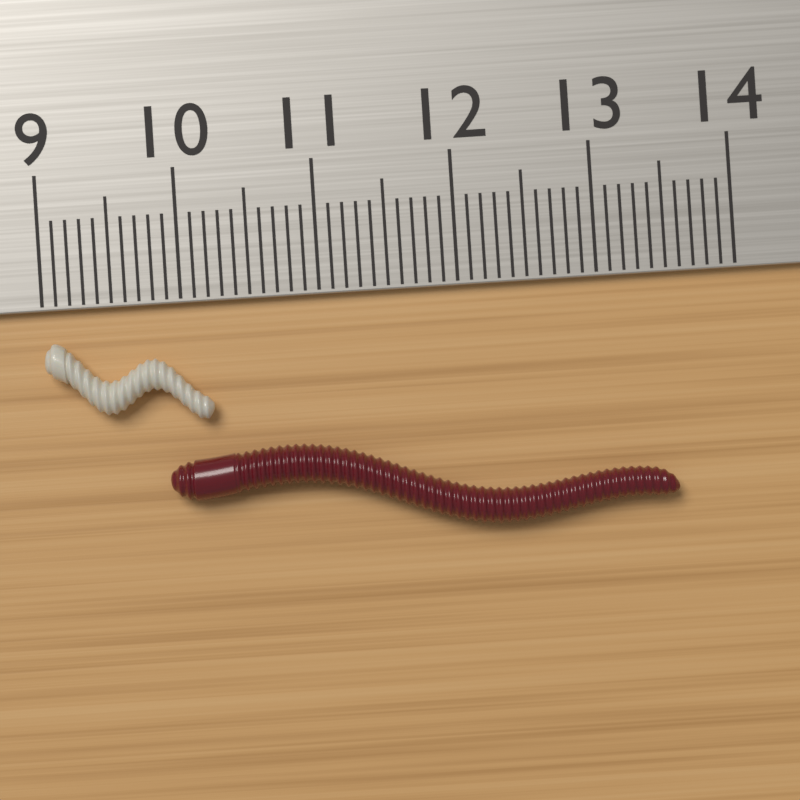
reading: 10.2 cm
